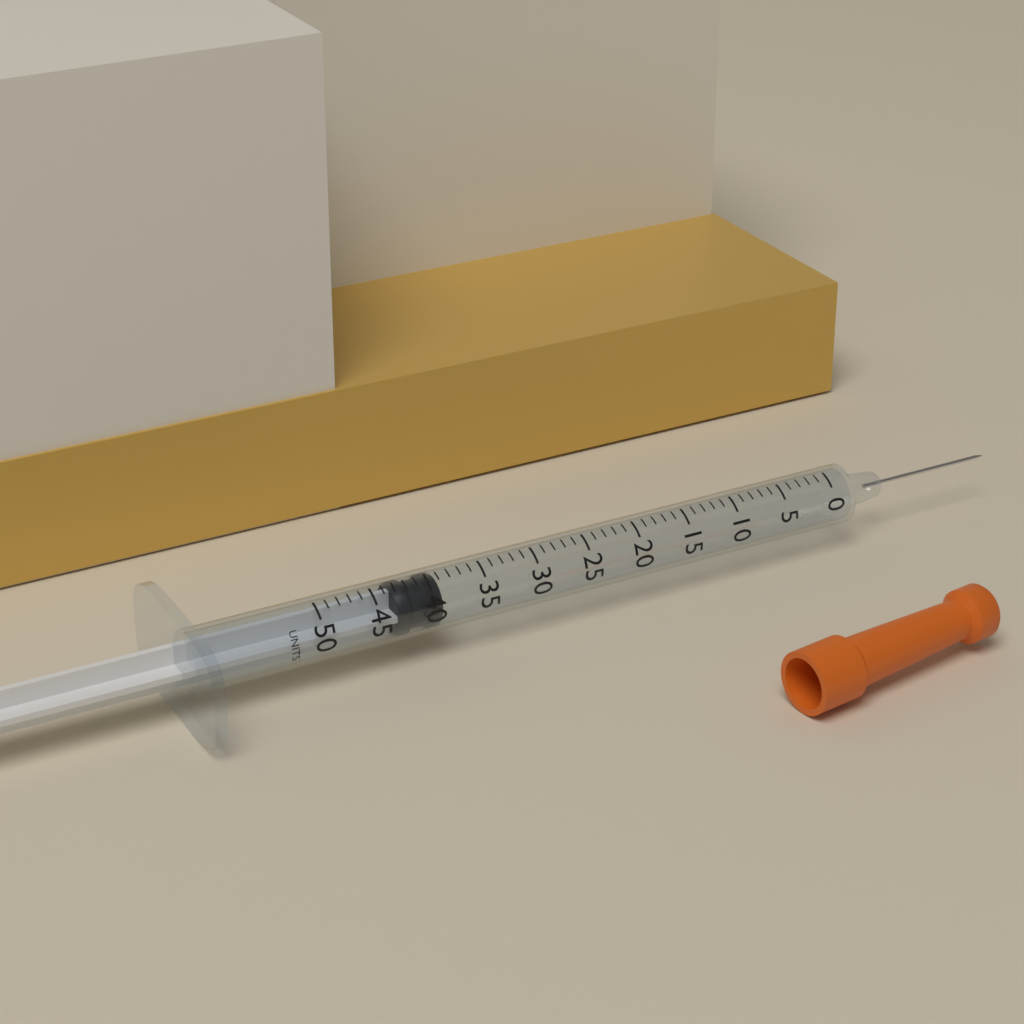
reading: 39 units
